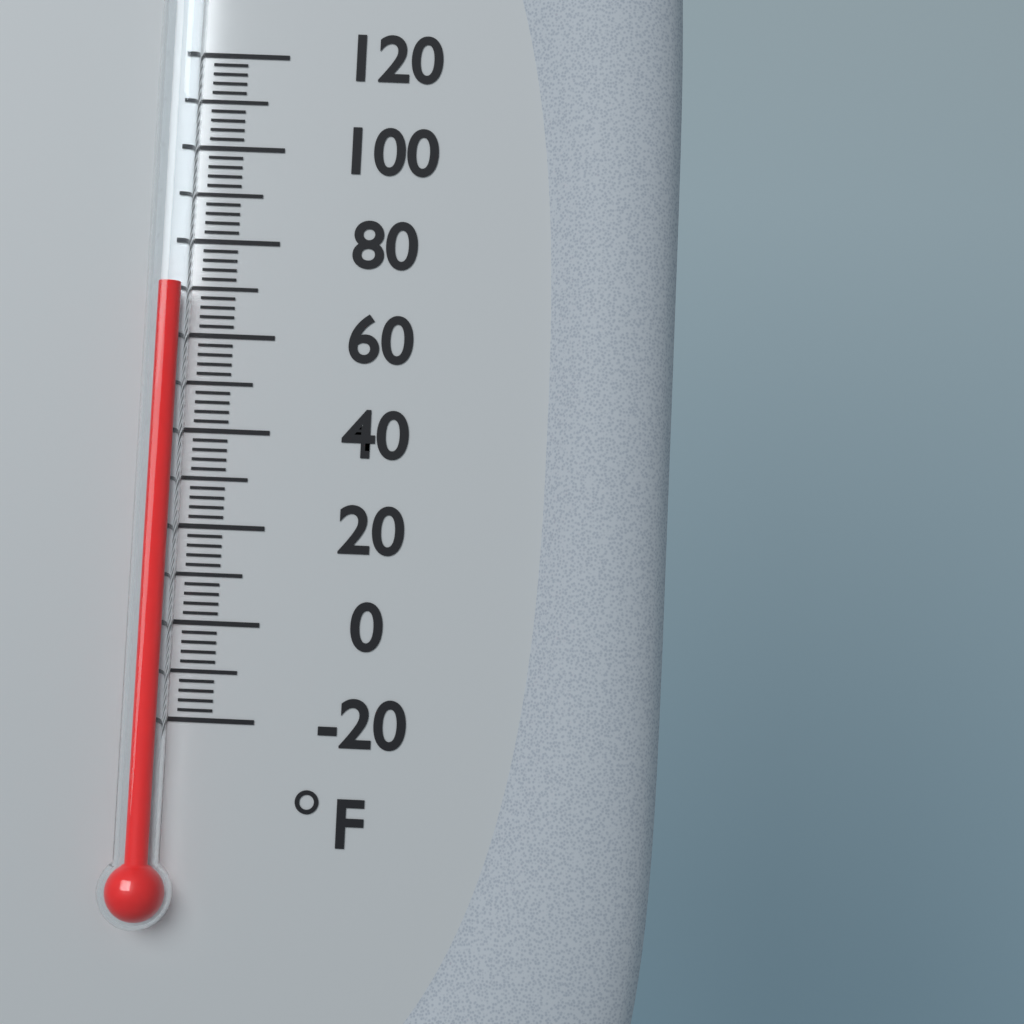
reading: 70 °F
